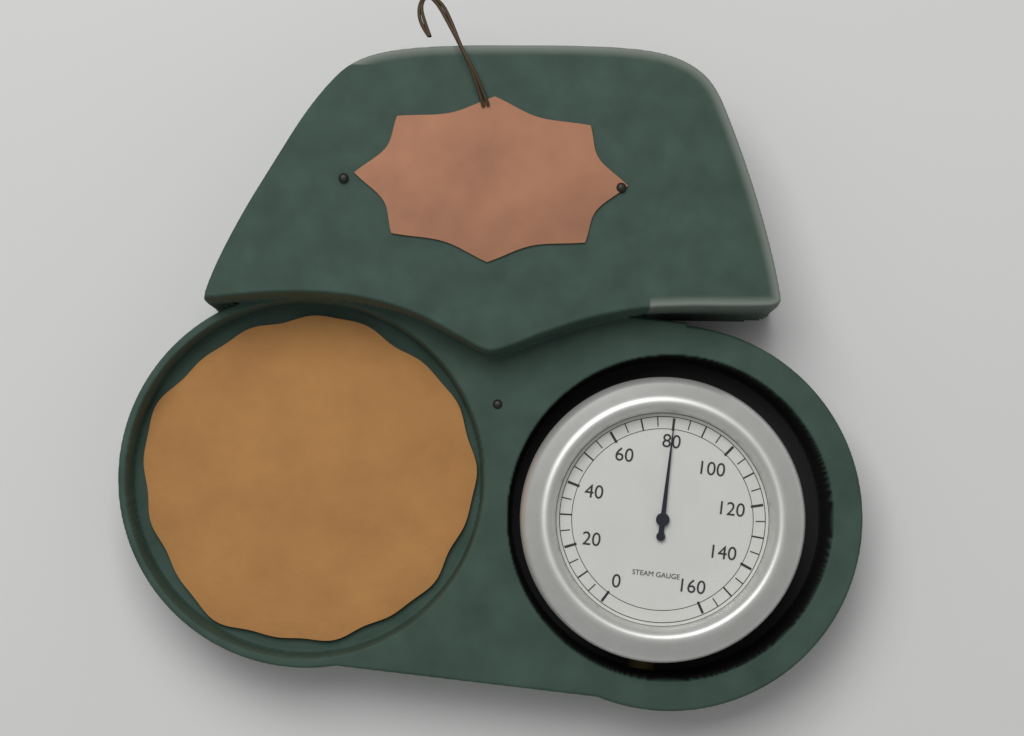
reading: 80 (no unit)
